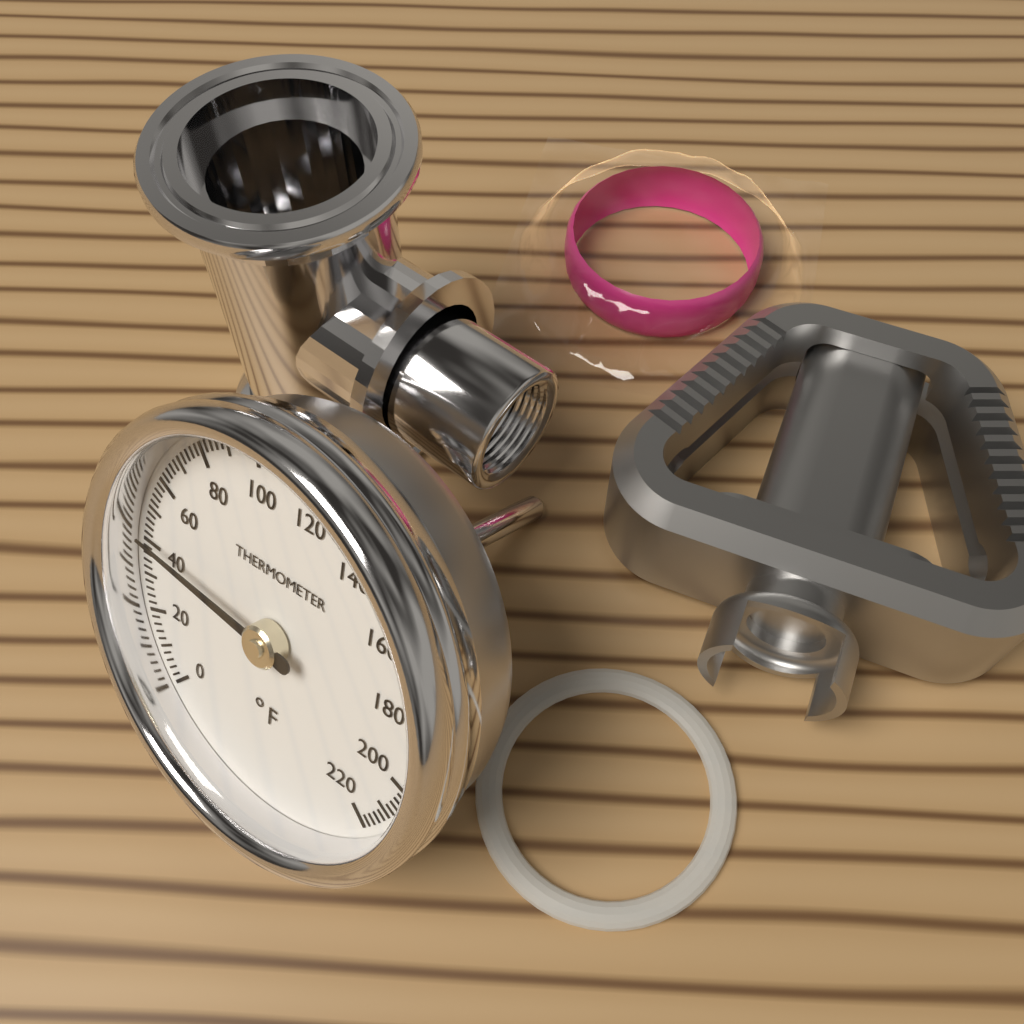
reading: 42 °F
